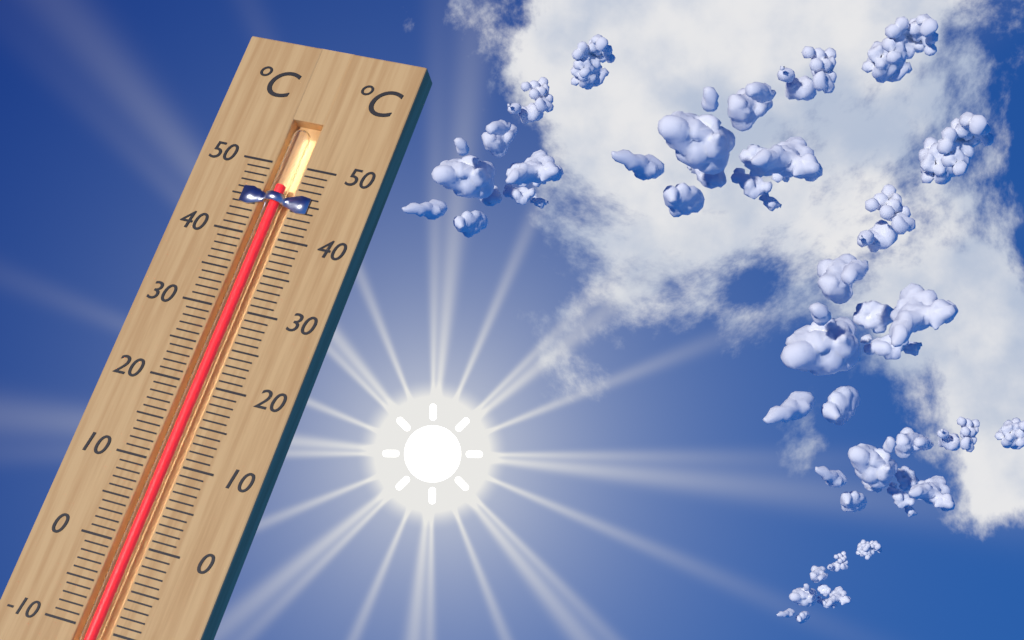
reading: 47 °C
